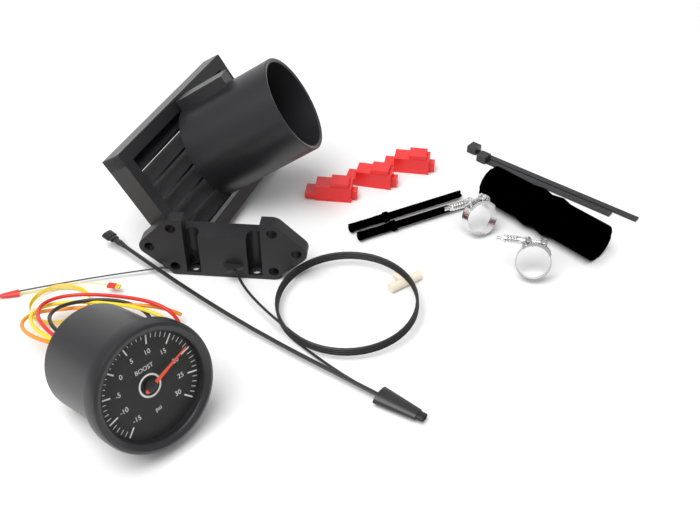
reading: 19 psi
